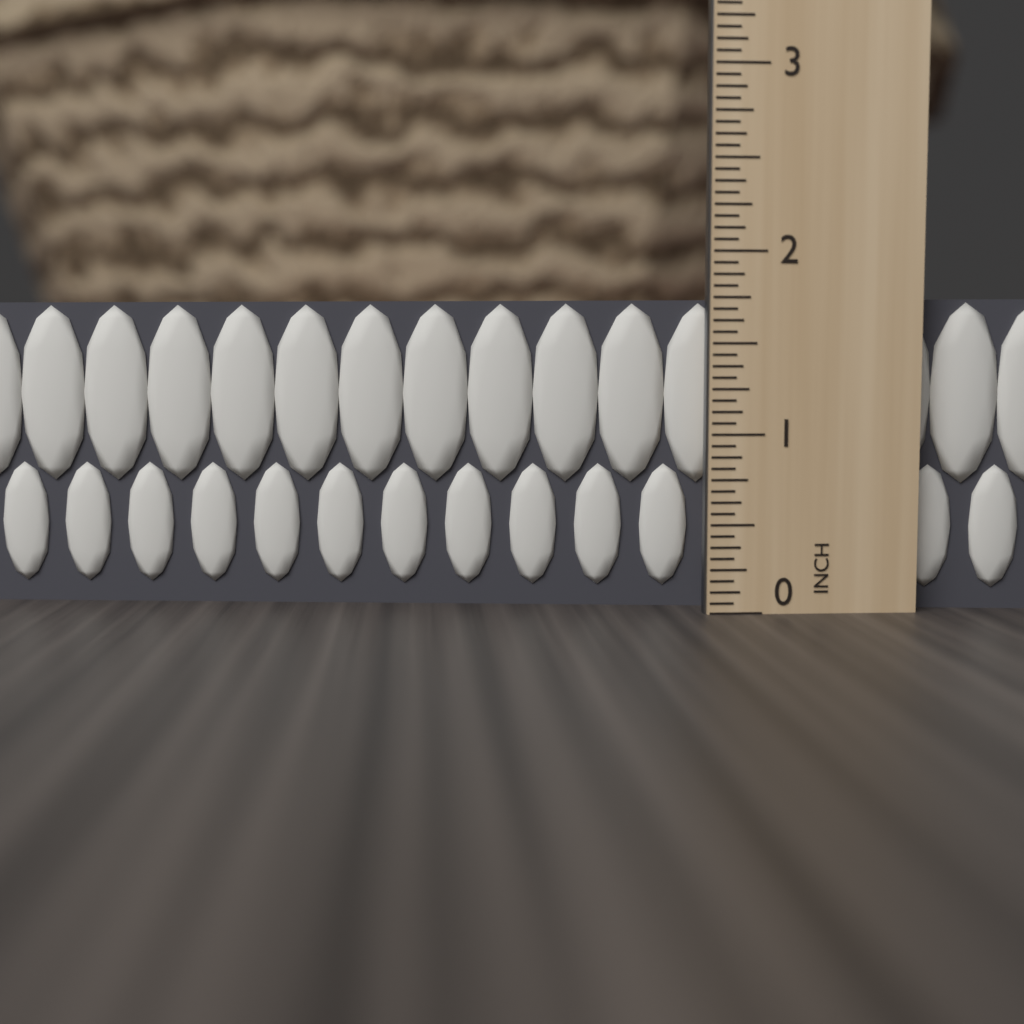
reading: 1.7500 in
